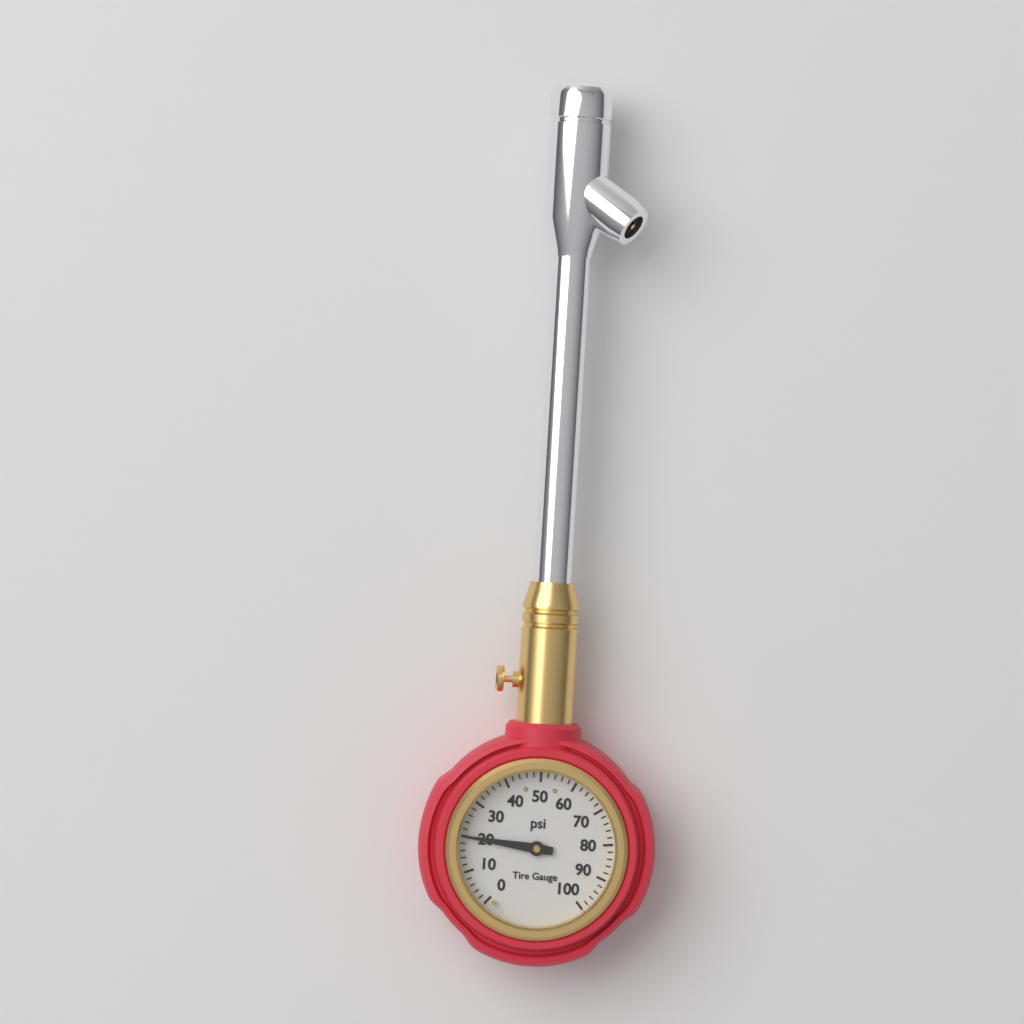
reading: 20 psi
